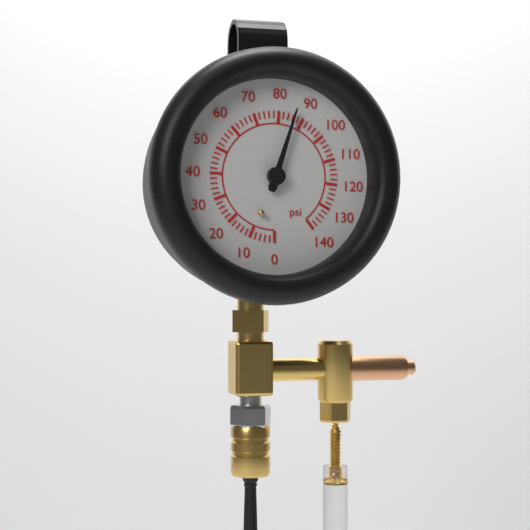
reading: 86 psi
